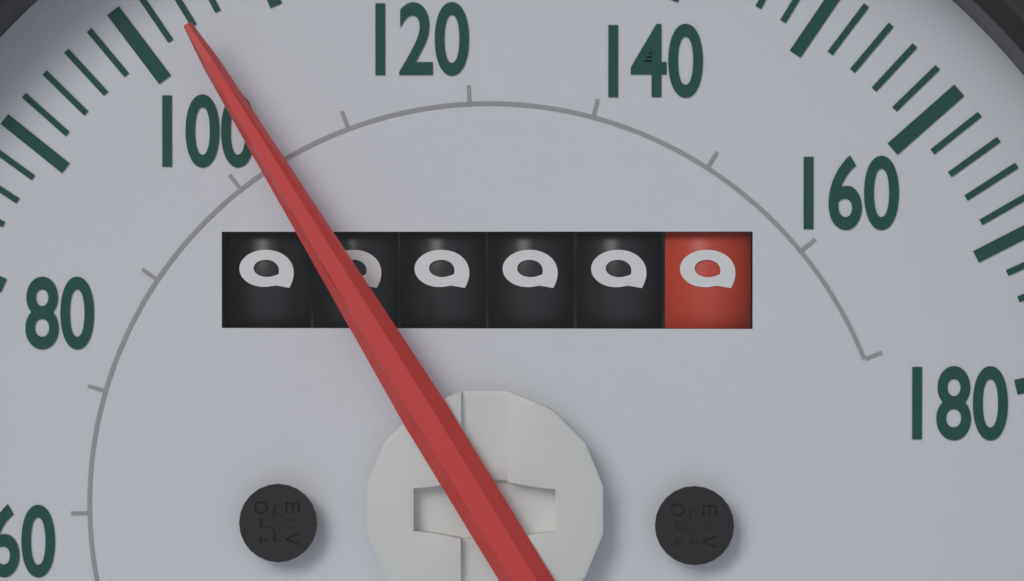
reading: 104 mph
